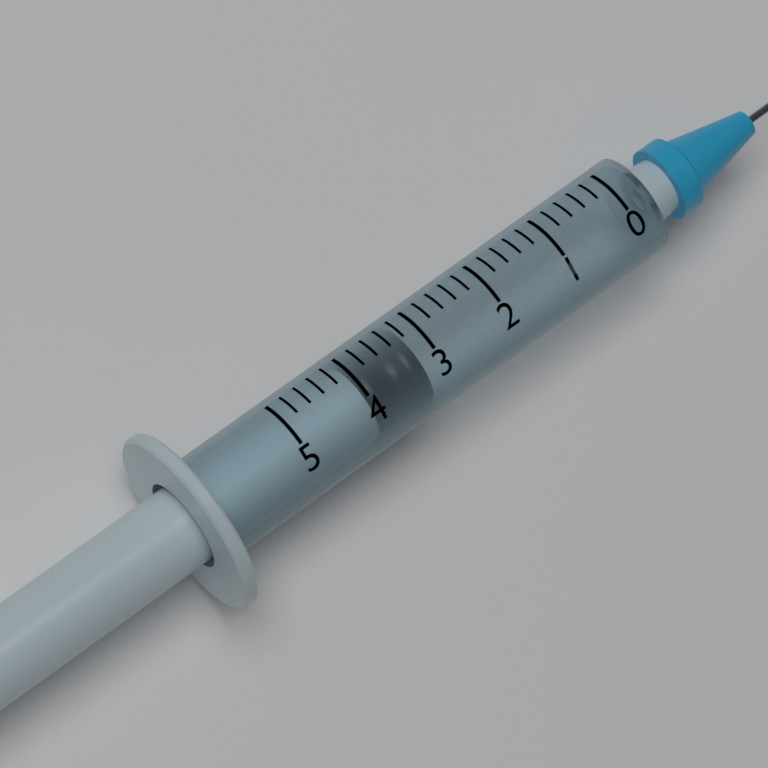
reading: 3.2 (no unit)
